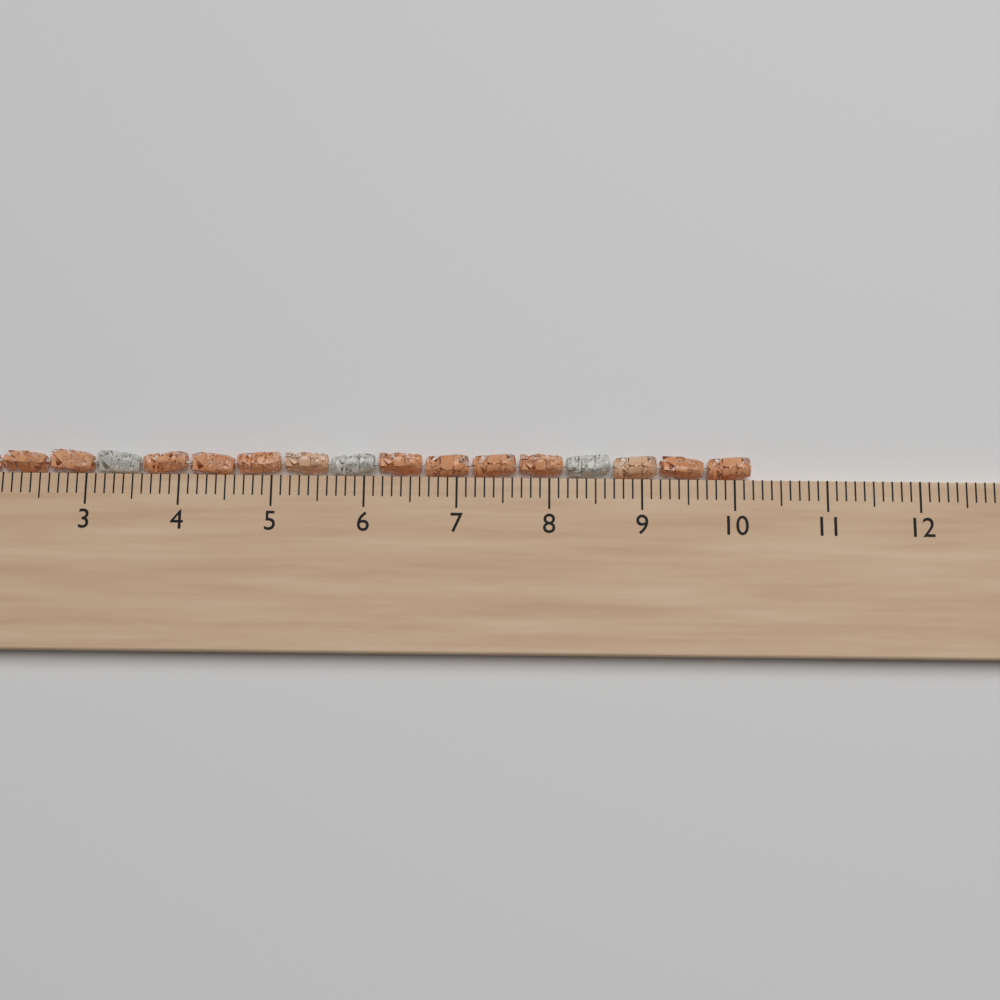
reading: 10.2 cm
